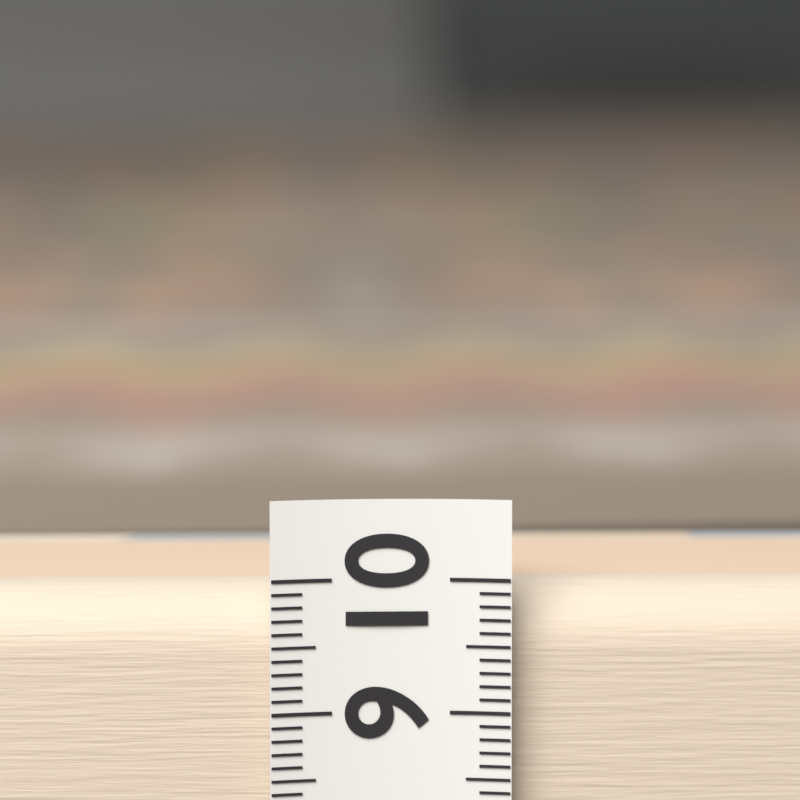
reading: 9.9 (no unit)
